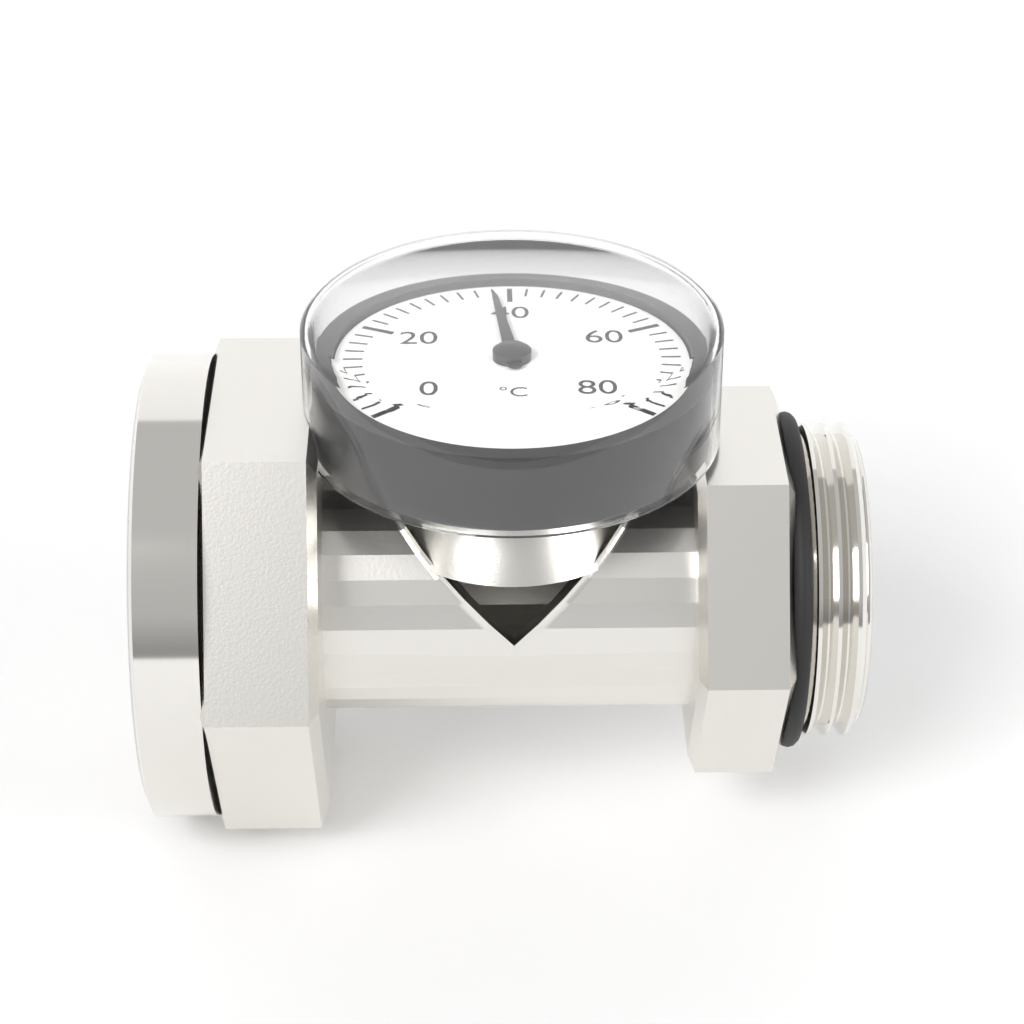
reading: 38 °C
